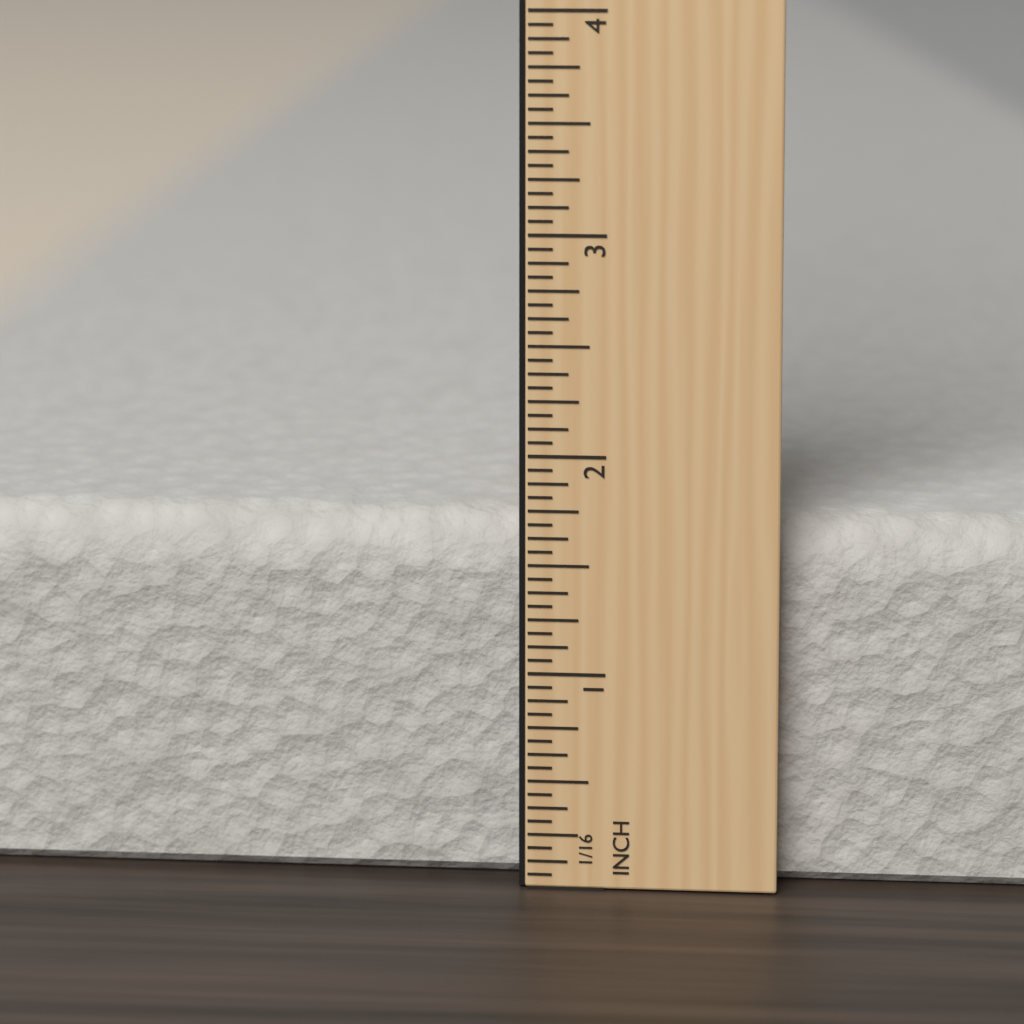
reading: 1.6875 in
